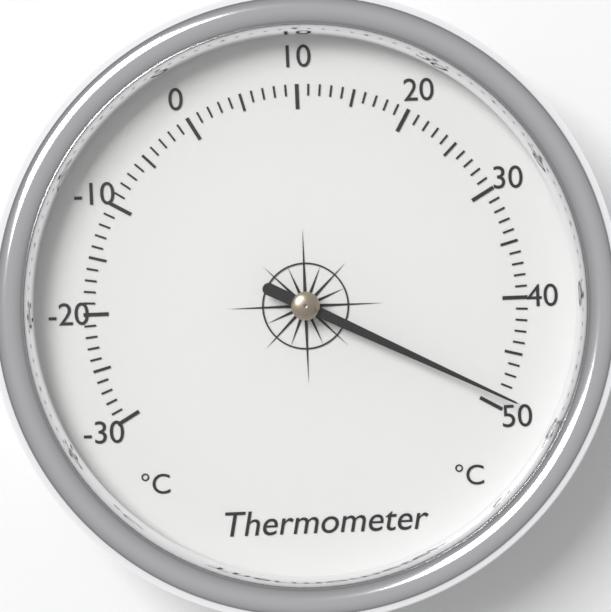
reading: 49 °C
